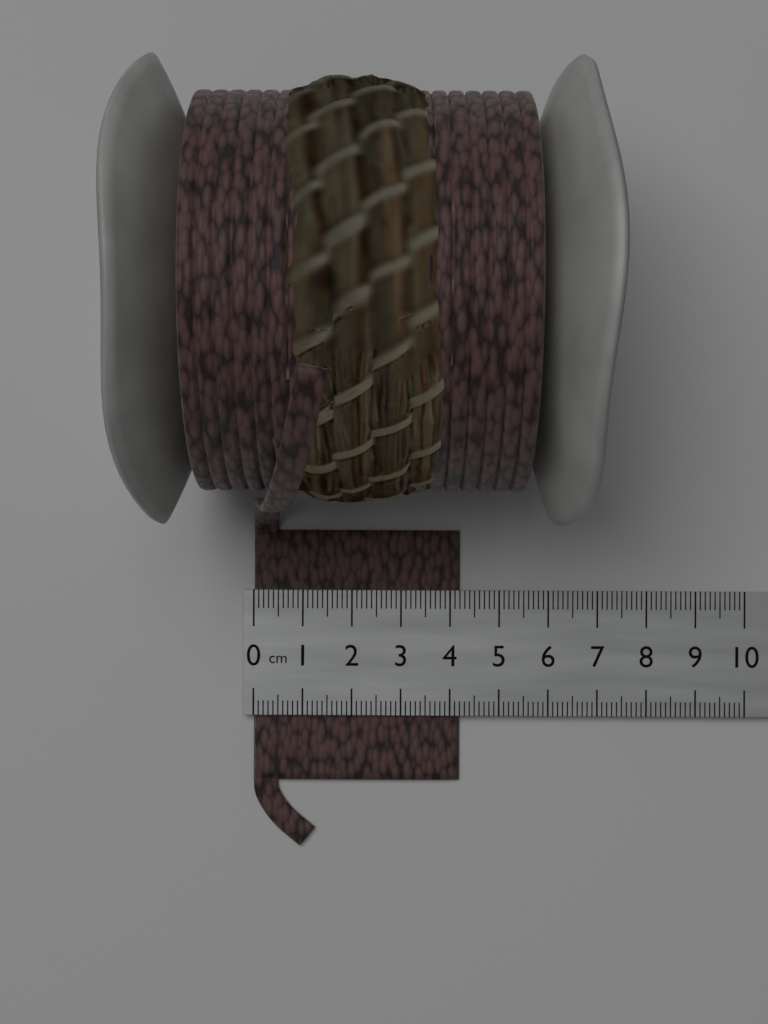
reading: 4.2 cm
